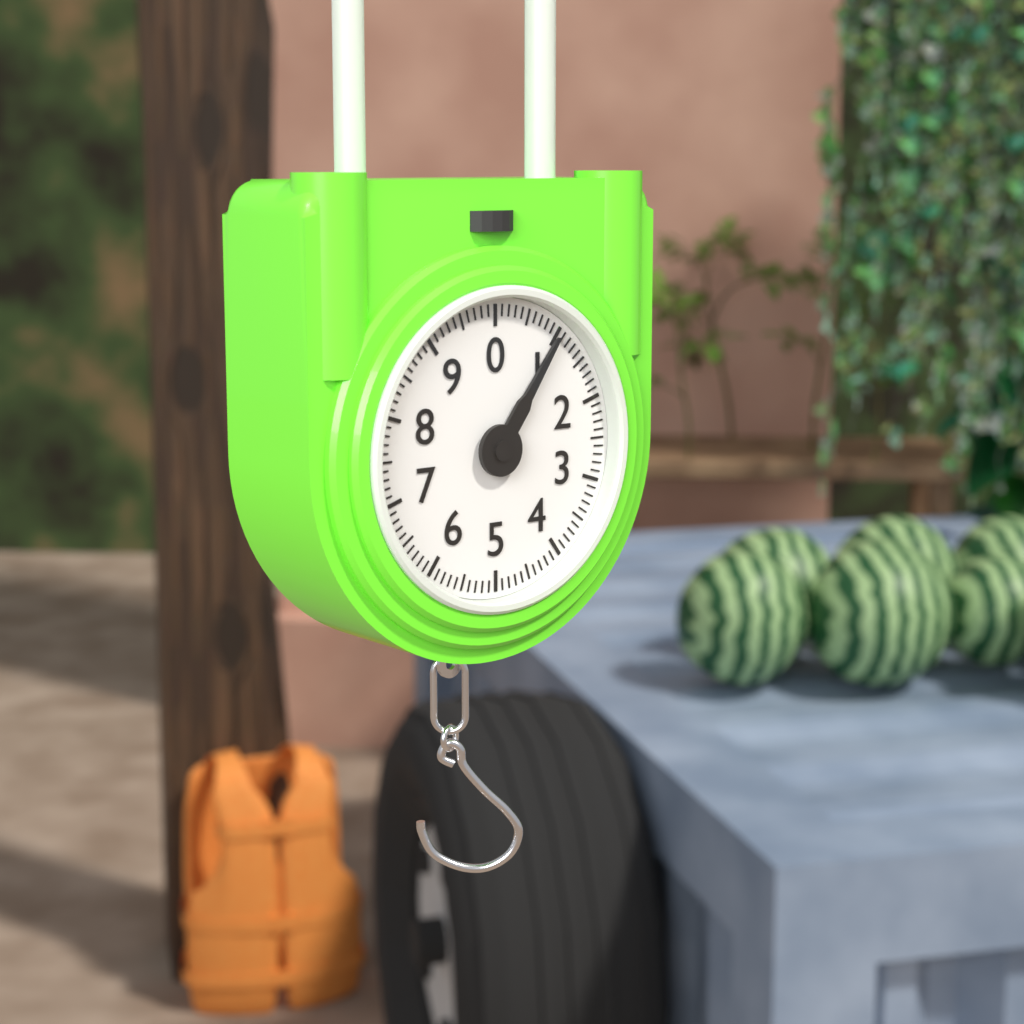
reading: 1.0 (no unit)
